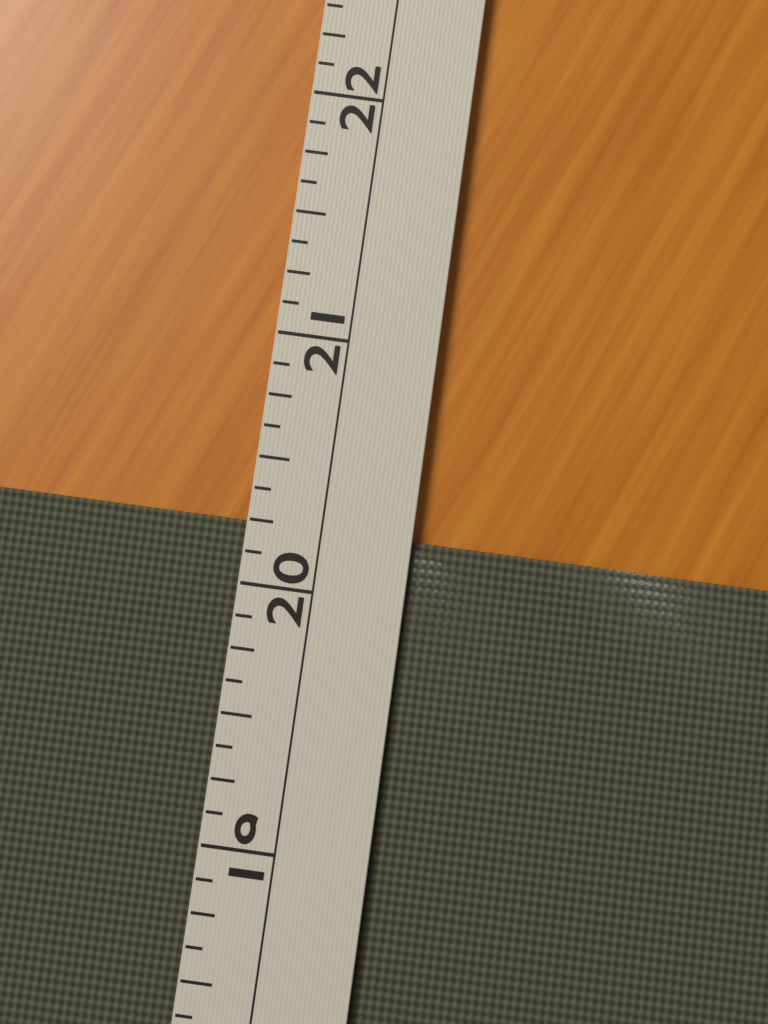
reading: 20.250 (no unit)
